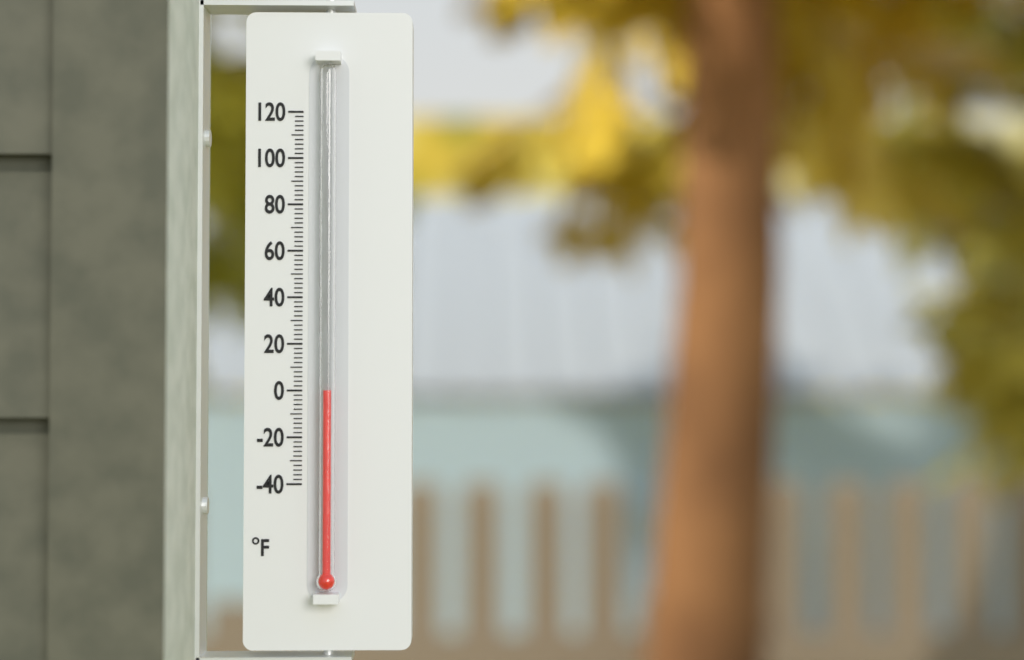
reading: 0 °F
